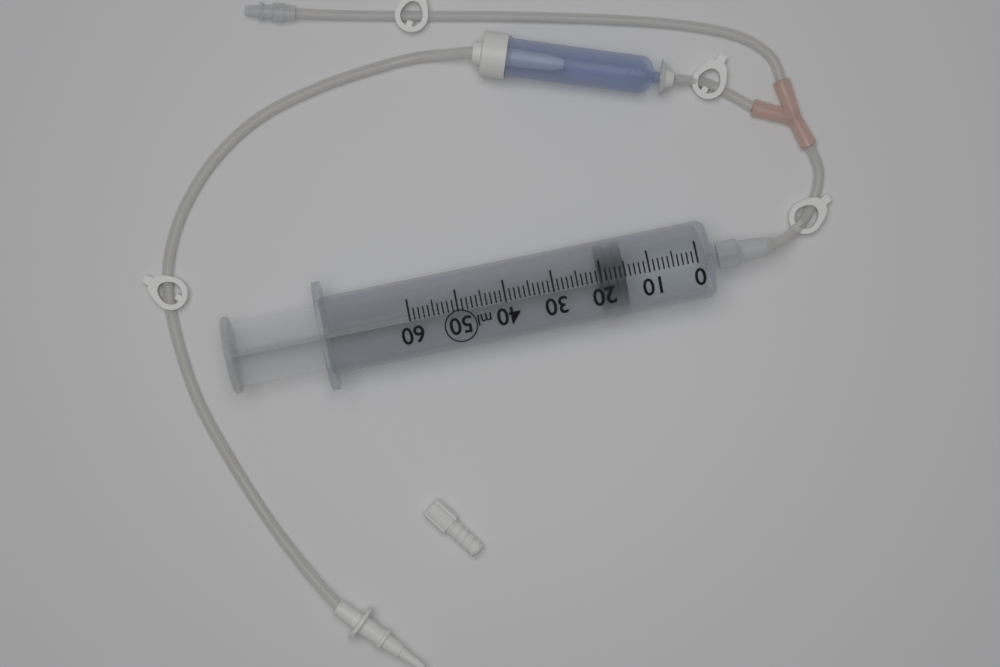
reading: 15 ml
